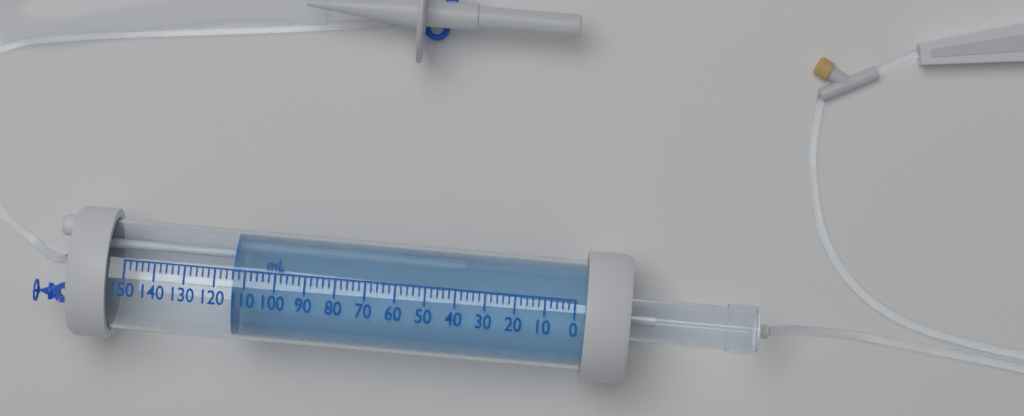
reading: 114 mL
